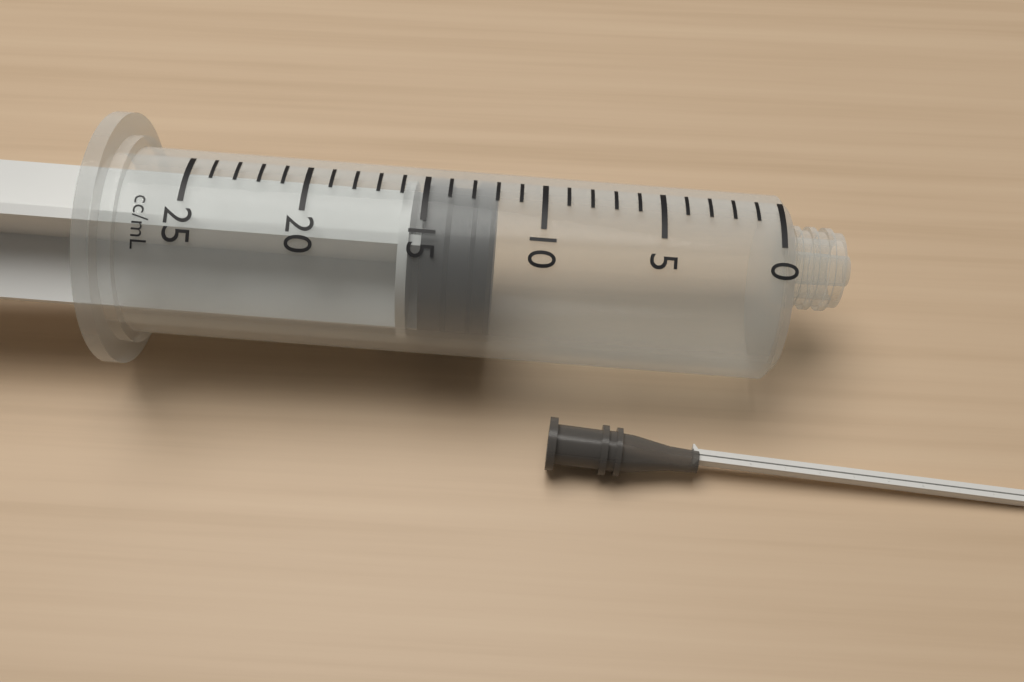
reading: 12 ml
